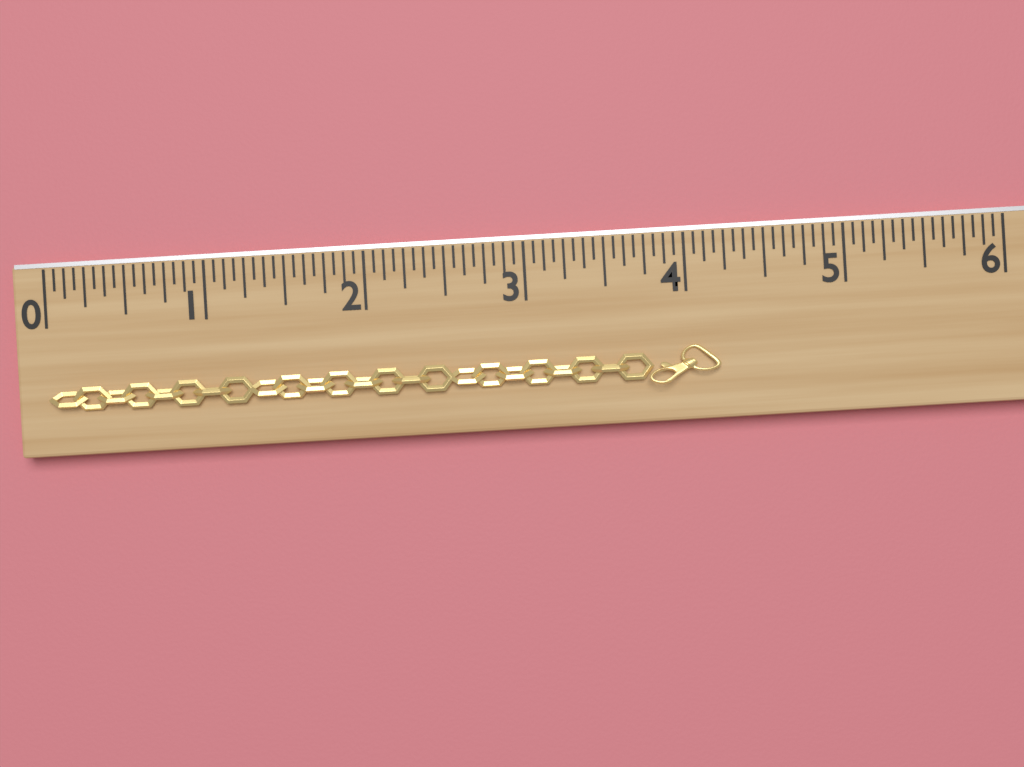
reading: 4.1875 (no unit)
